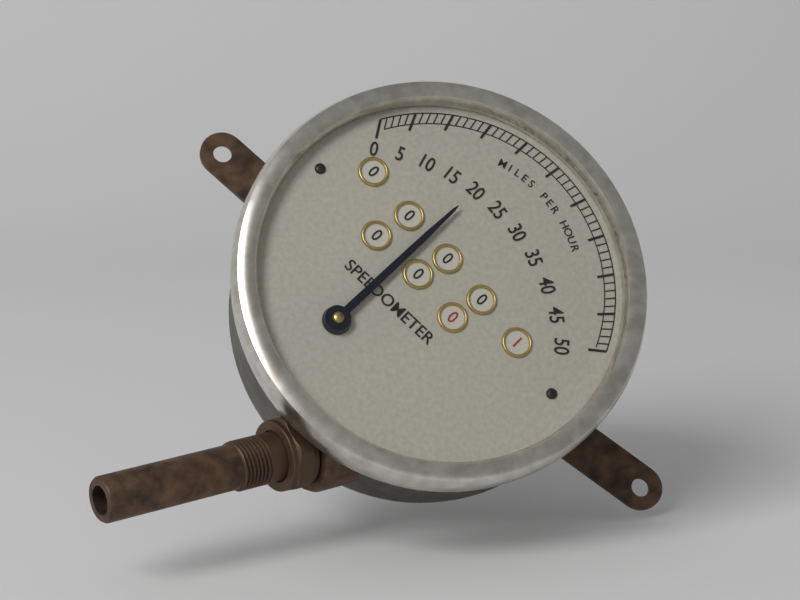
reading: 20 mph
